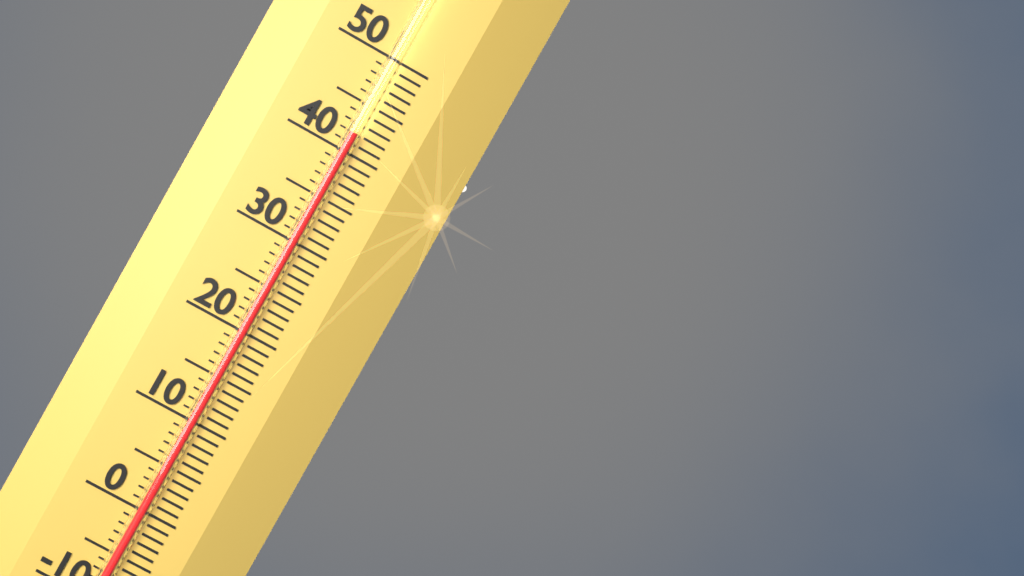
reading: 42 (no unit)
